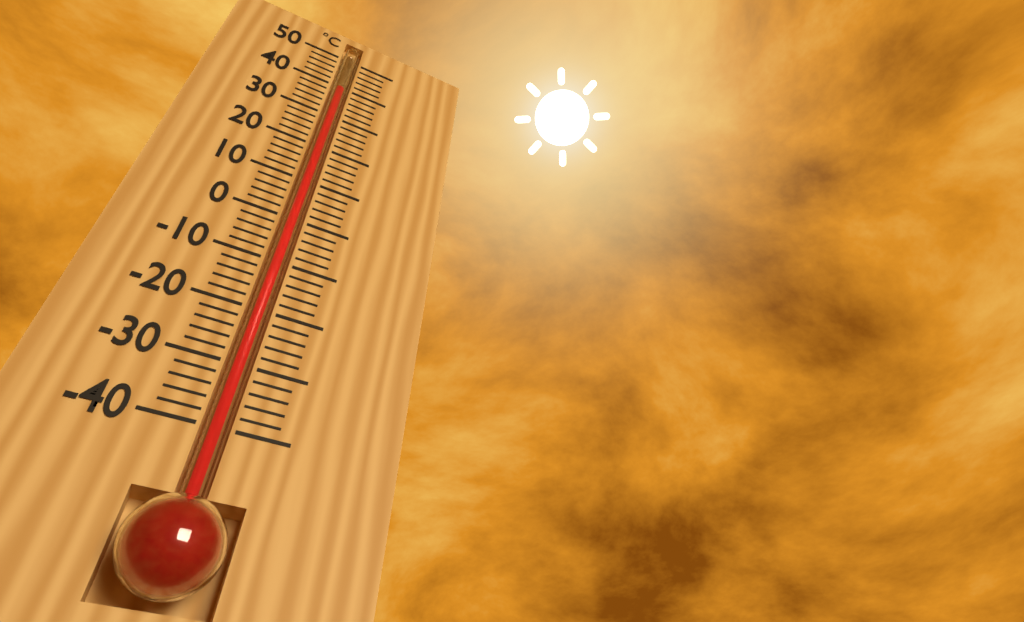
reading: 40 °C
